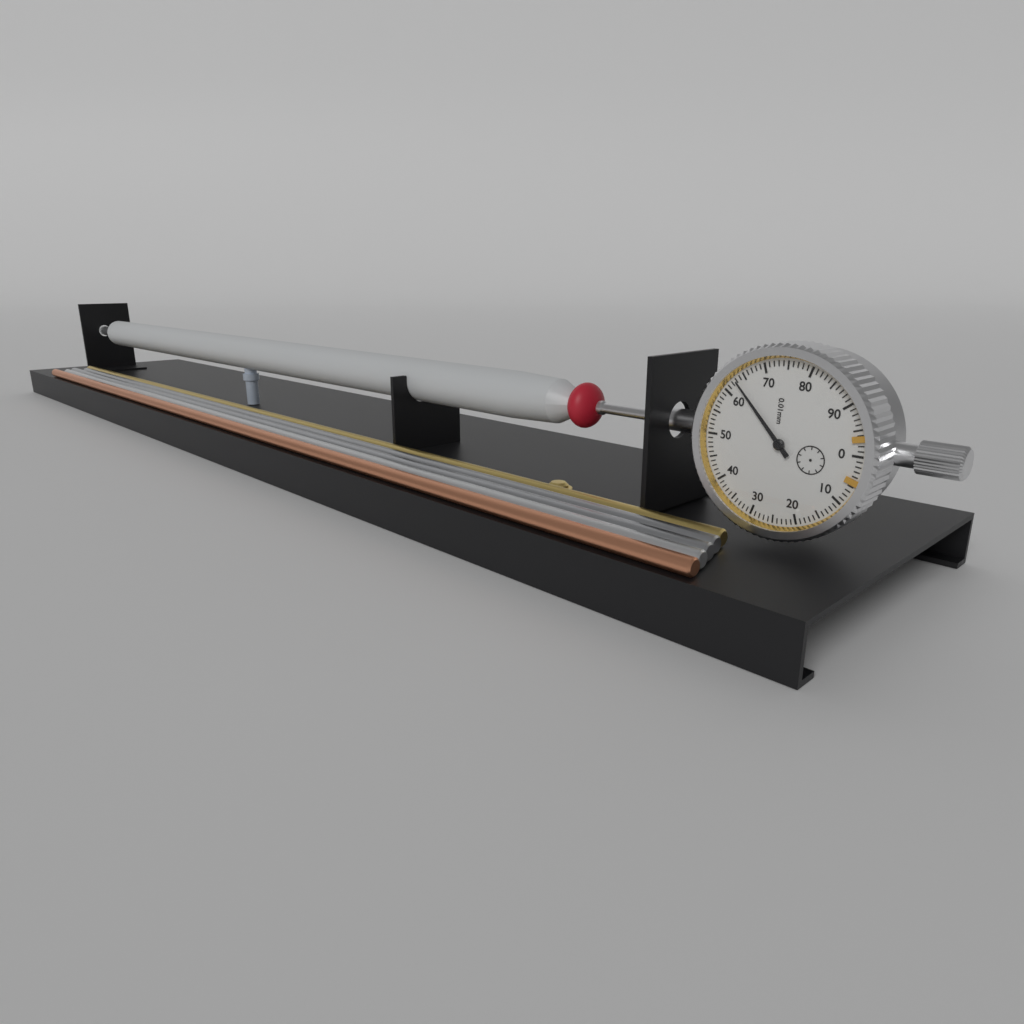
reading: 0.63 mm
